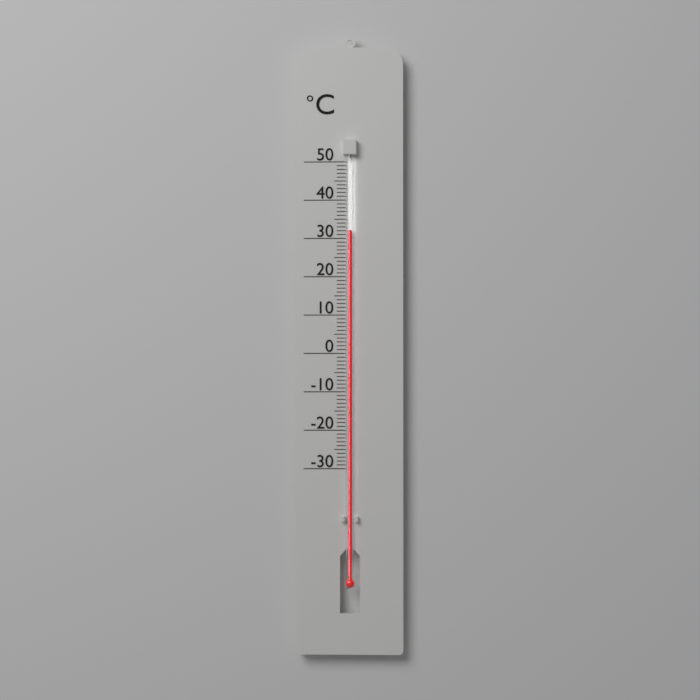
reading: 32 °C
